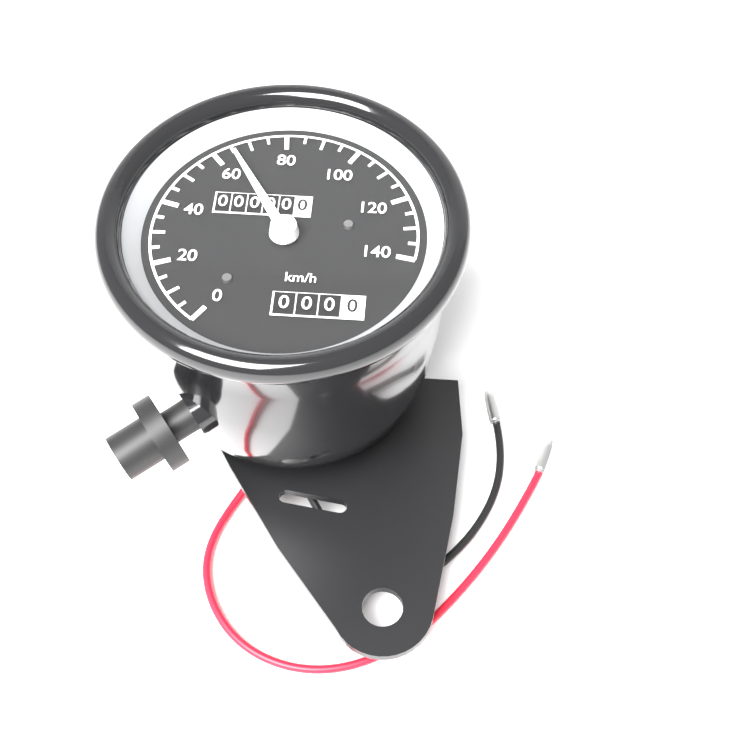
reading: 65 km/h
